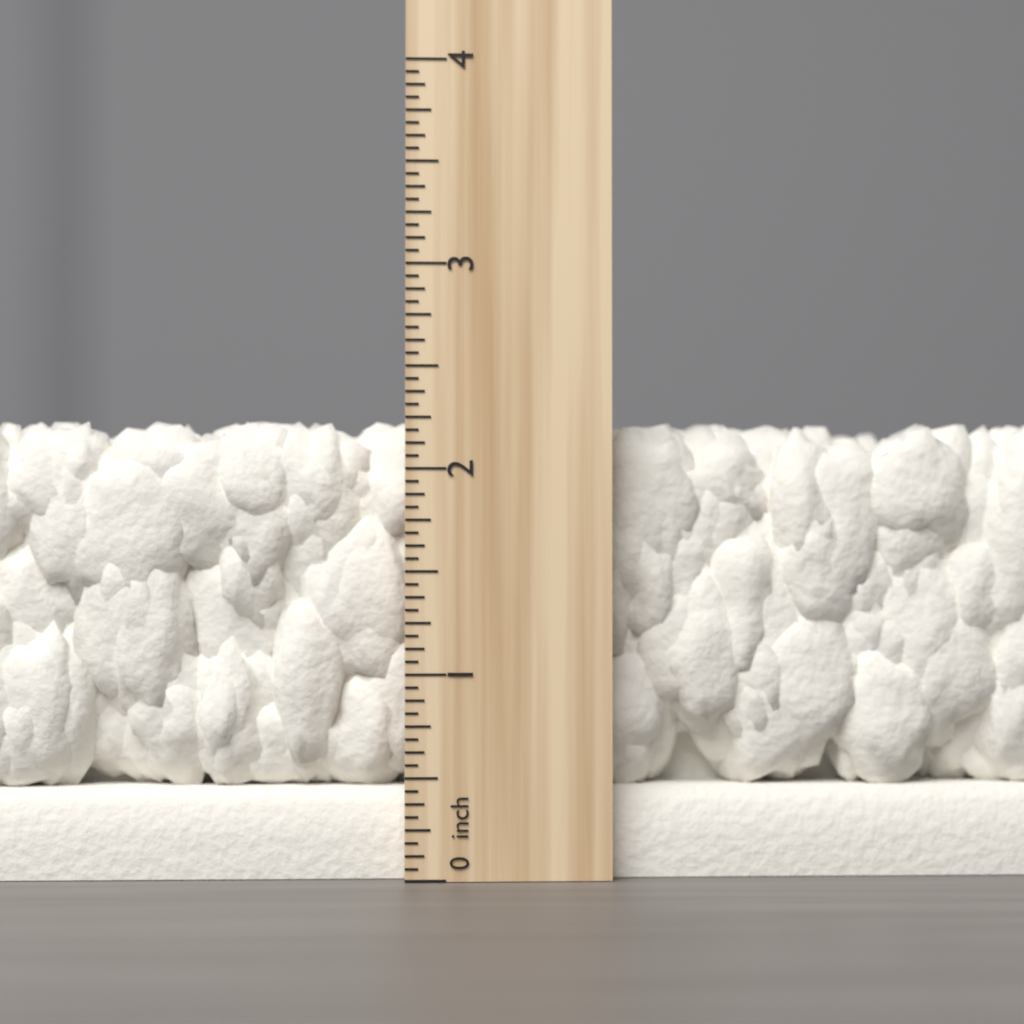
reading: 2.2500 inch
